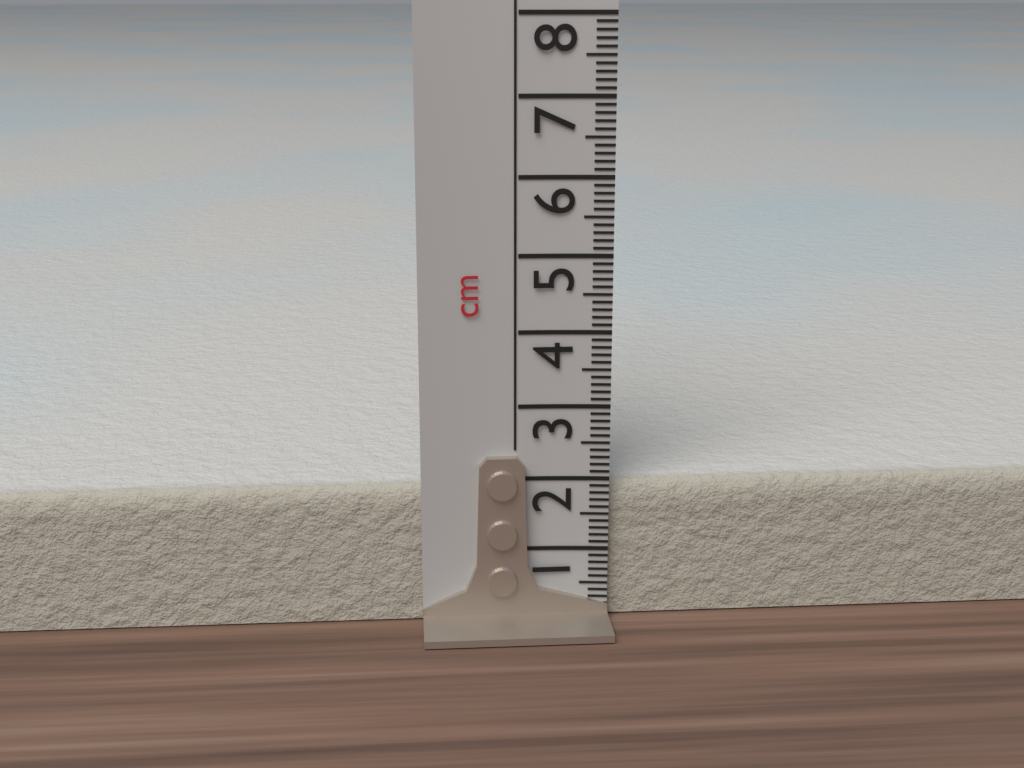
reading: 1.9 cm
